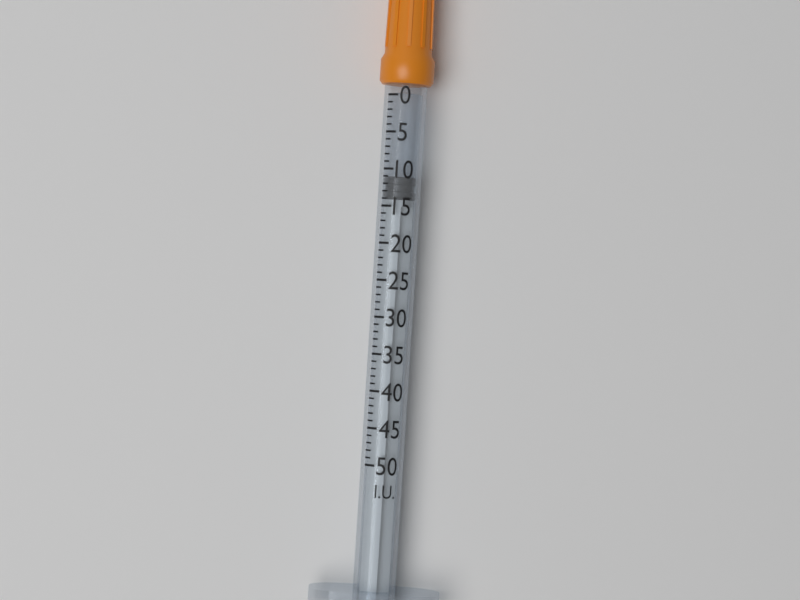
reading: 11 I.U.
